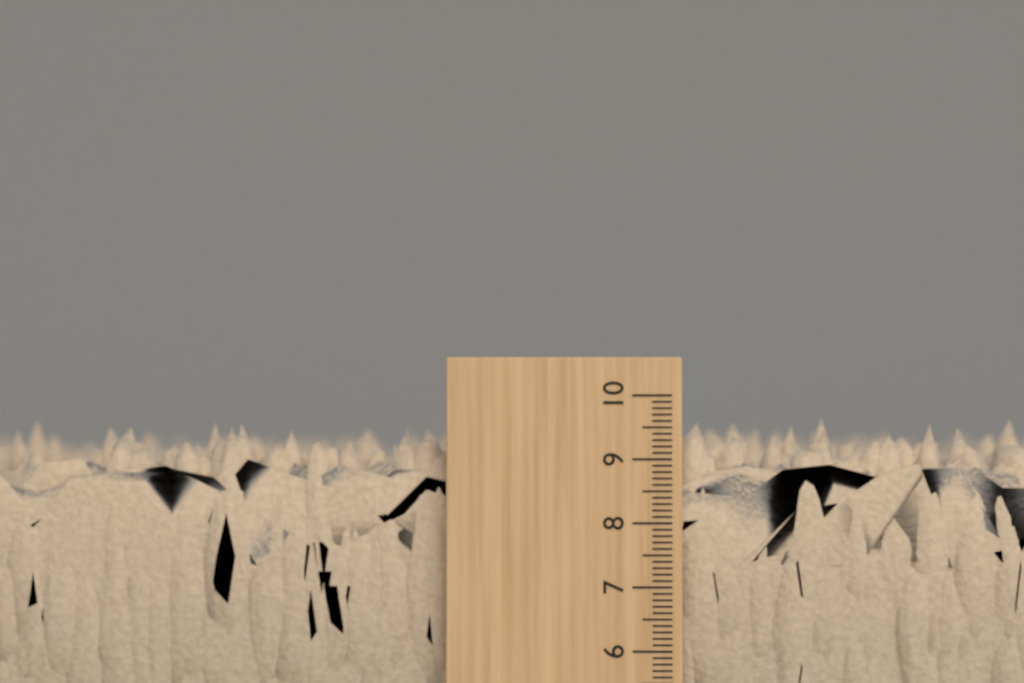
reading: 9.7 (no unit)
